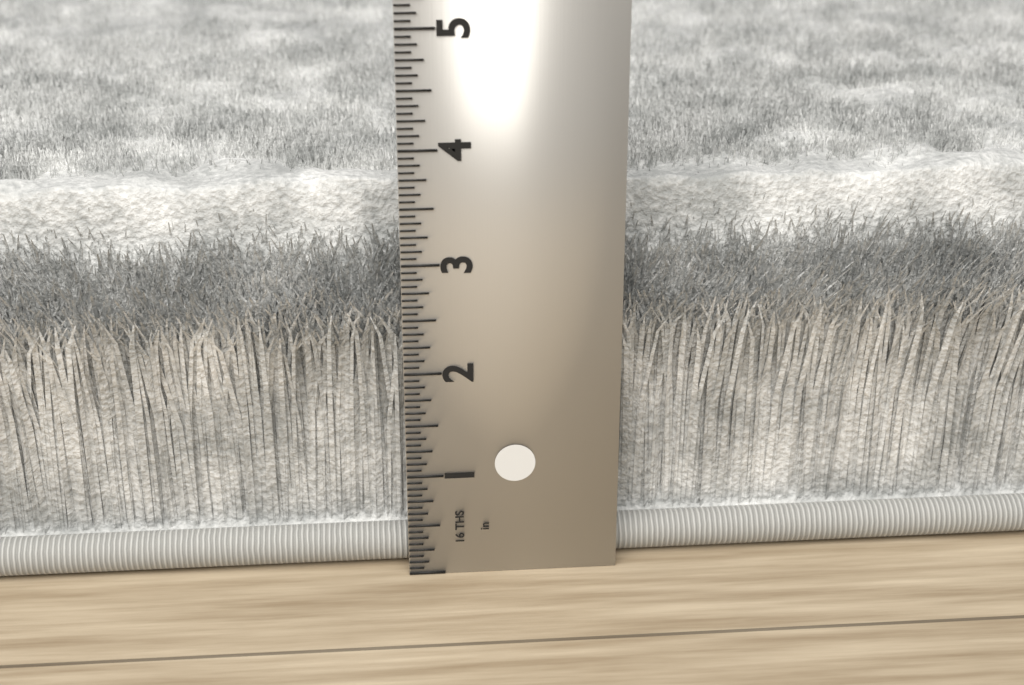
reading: 3.5625 in
